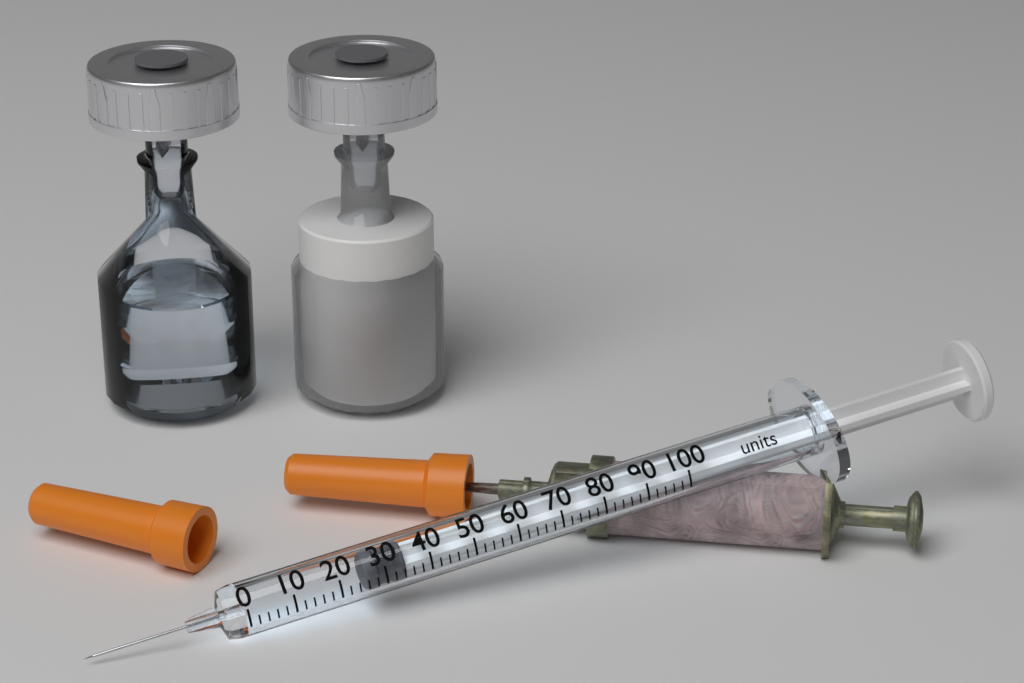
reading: 26 units
